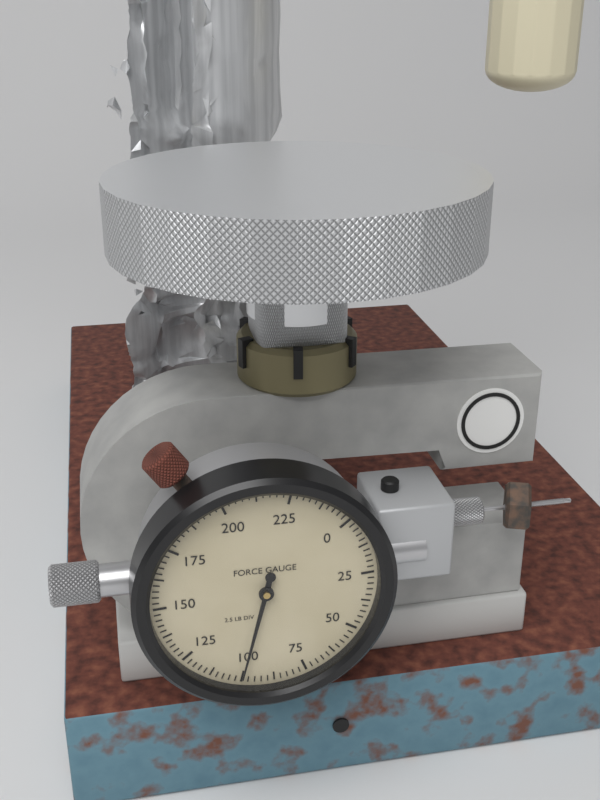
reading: 100.0 lb
